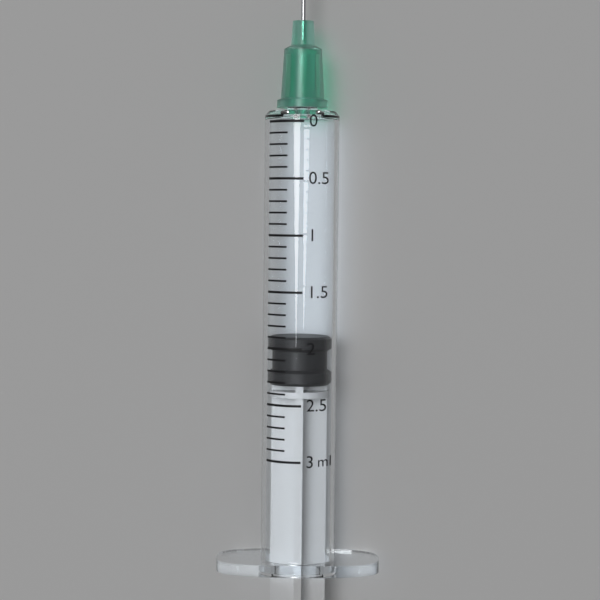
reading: 1.9 ml
